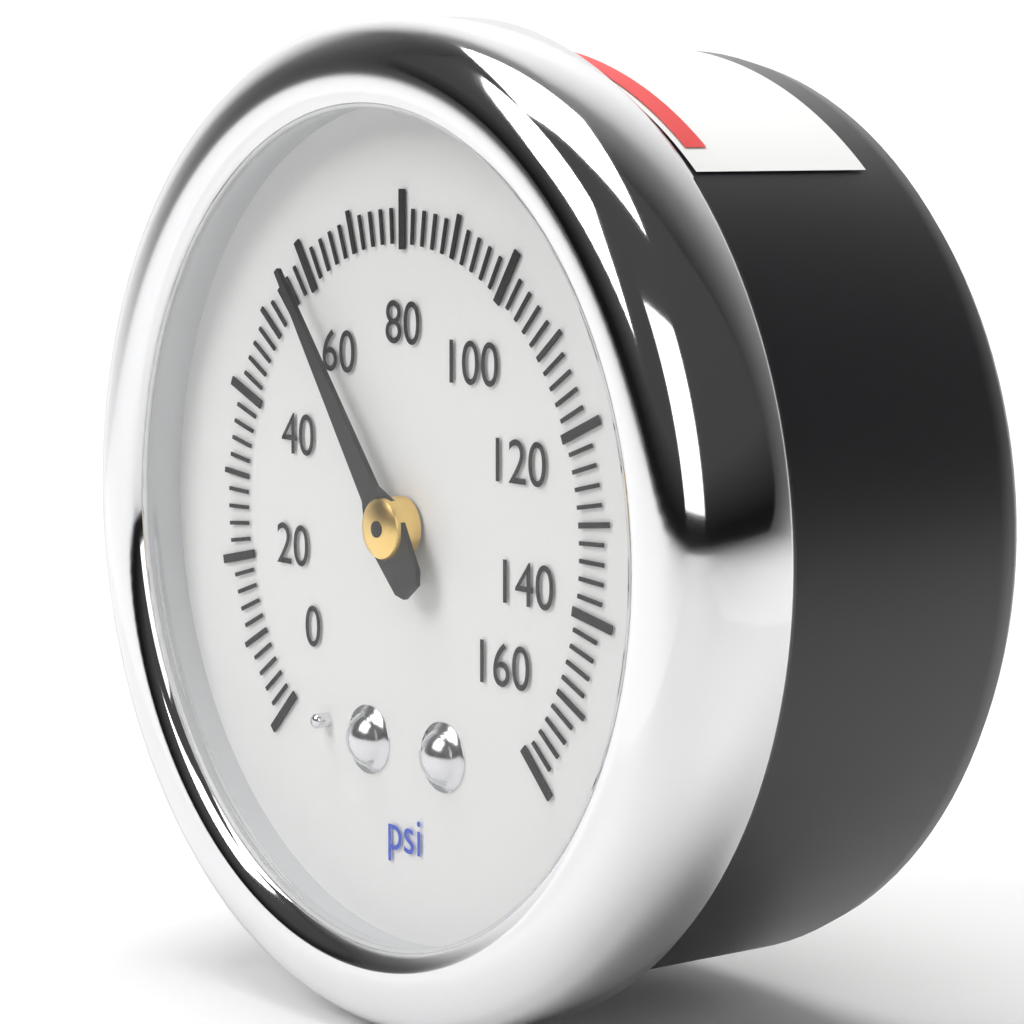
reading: 58 psi
